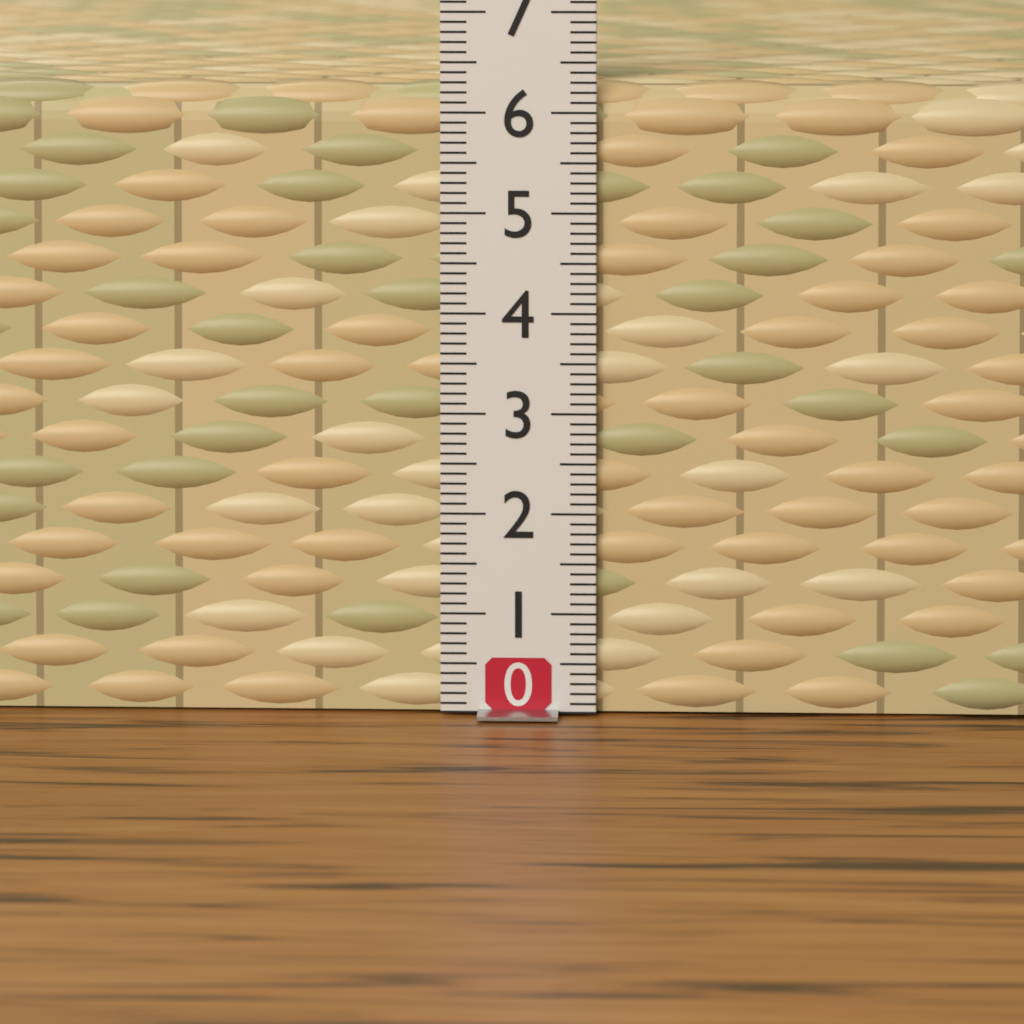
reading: 6.3 (no unit)
